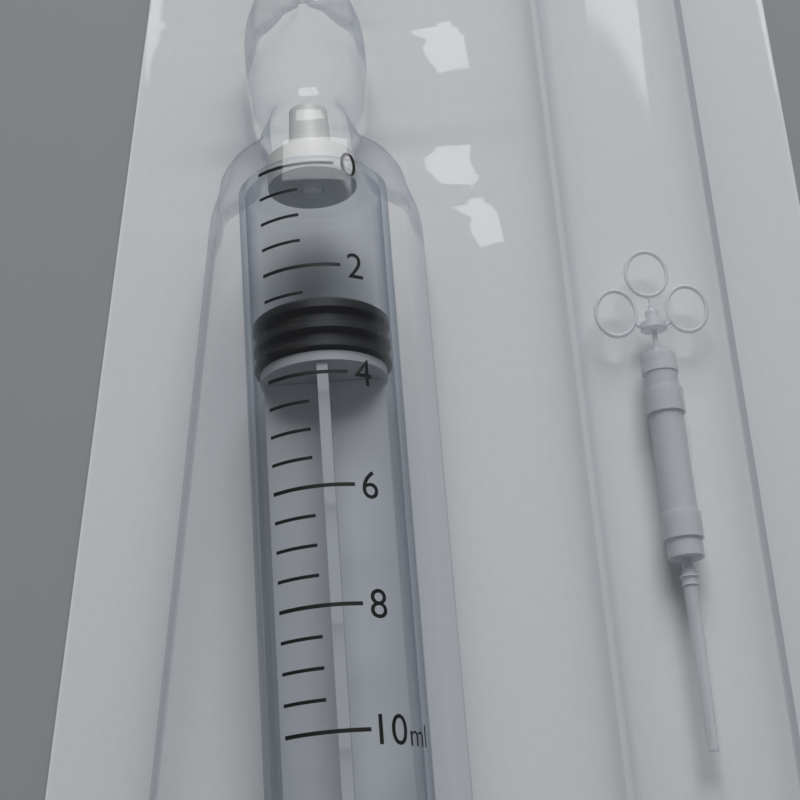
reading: 2.5 ml
